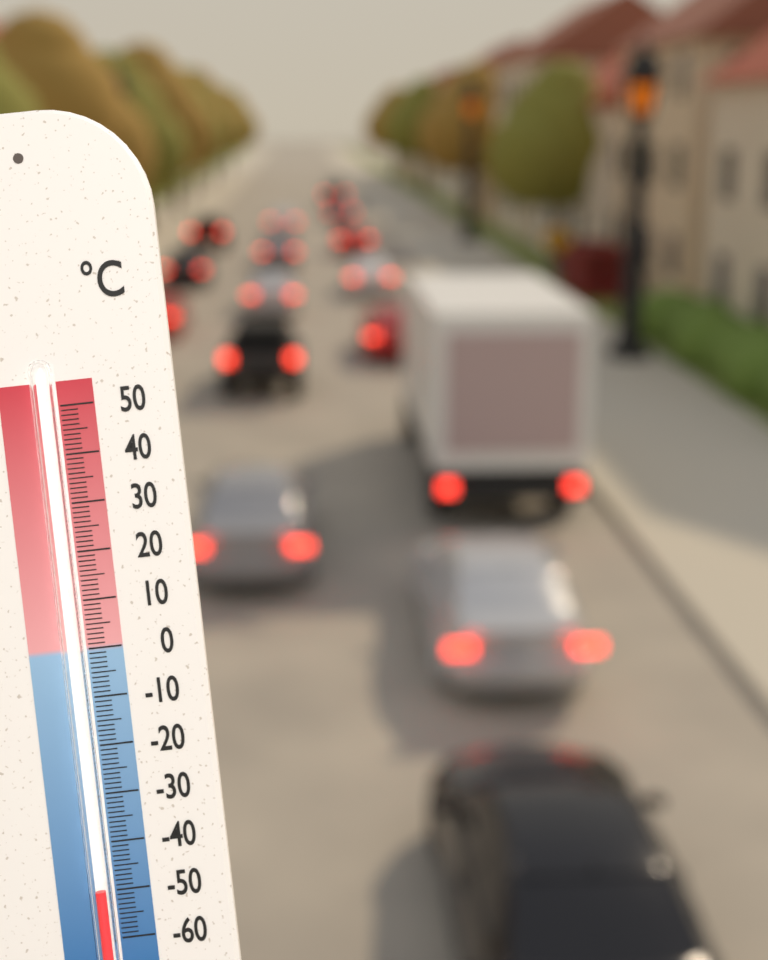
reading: -49 °C
